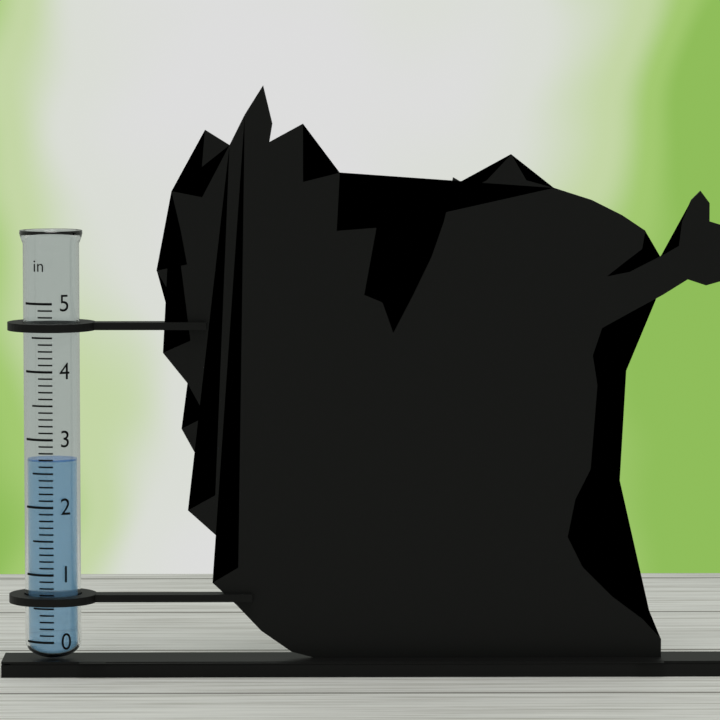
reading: 2.7 in
